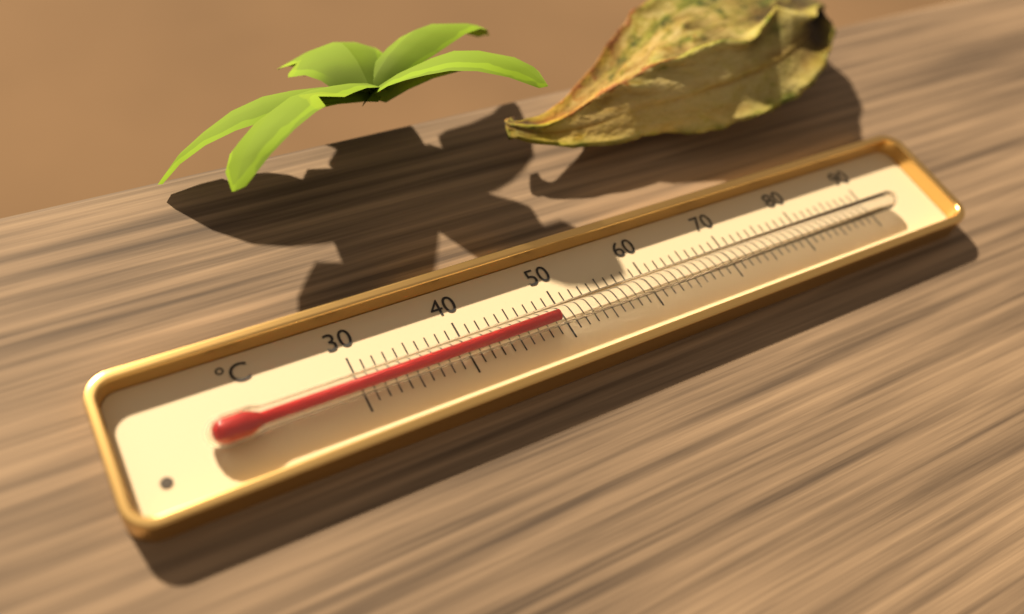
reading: 49 °C
